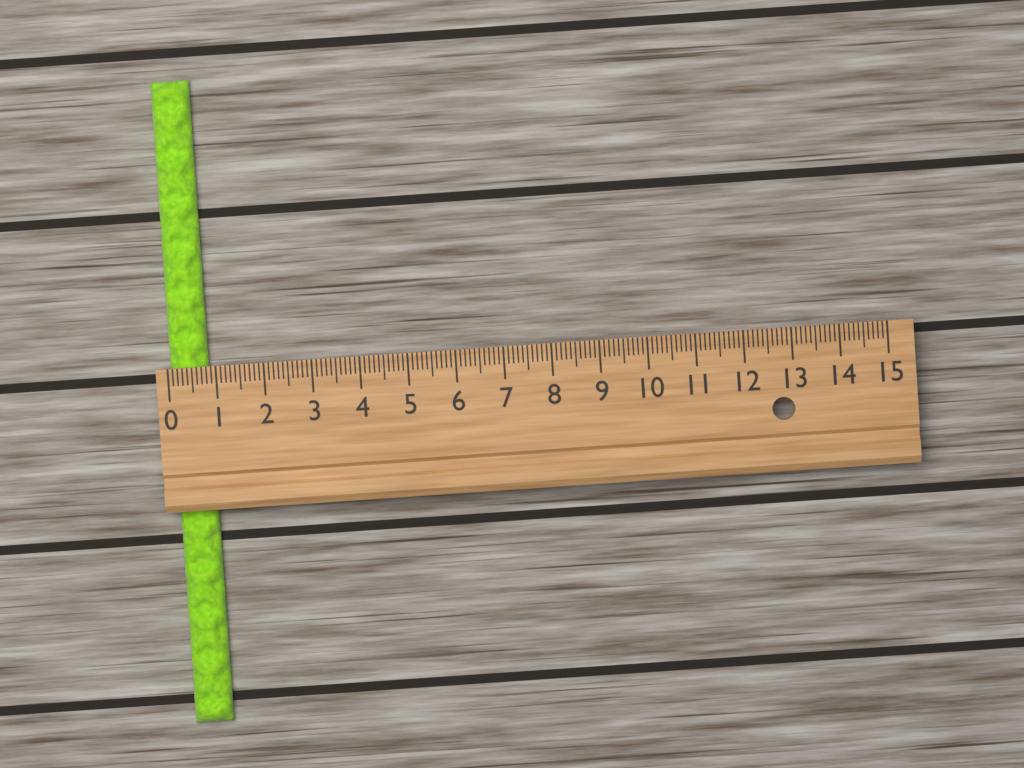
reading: 0.8 (no unit)
